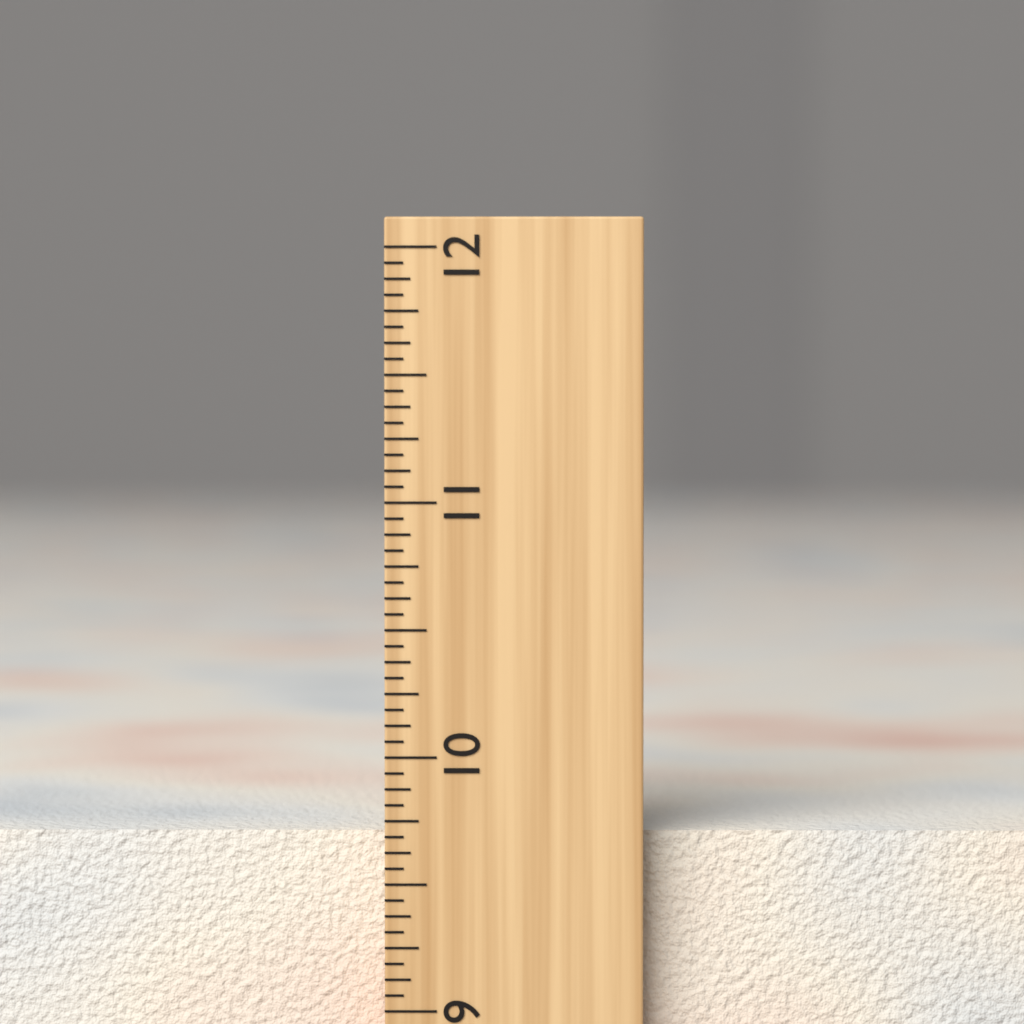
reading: 9.6875 inch
